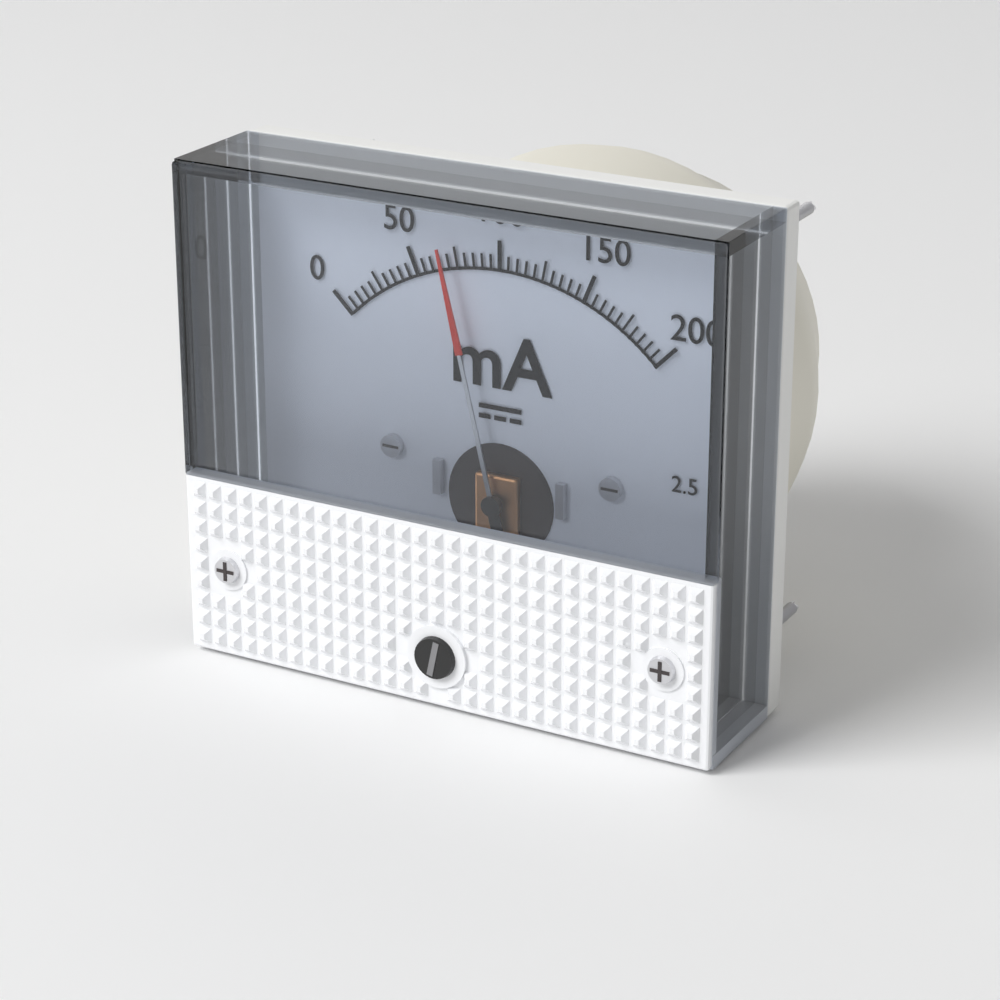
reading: 70 mA
